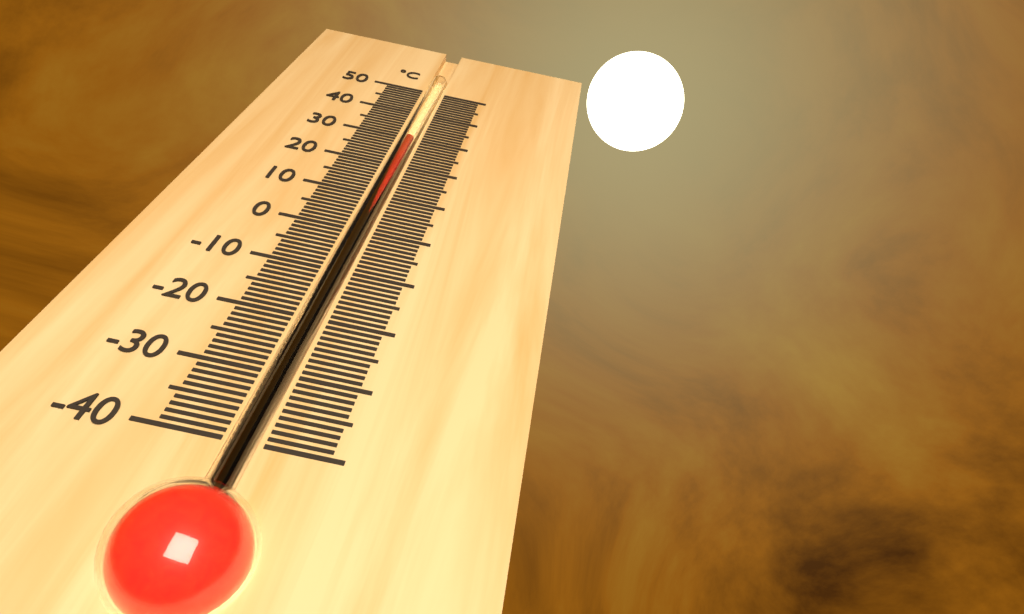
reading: 30 °C
